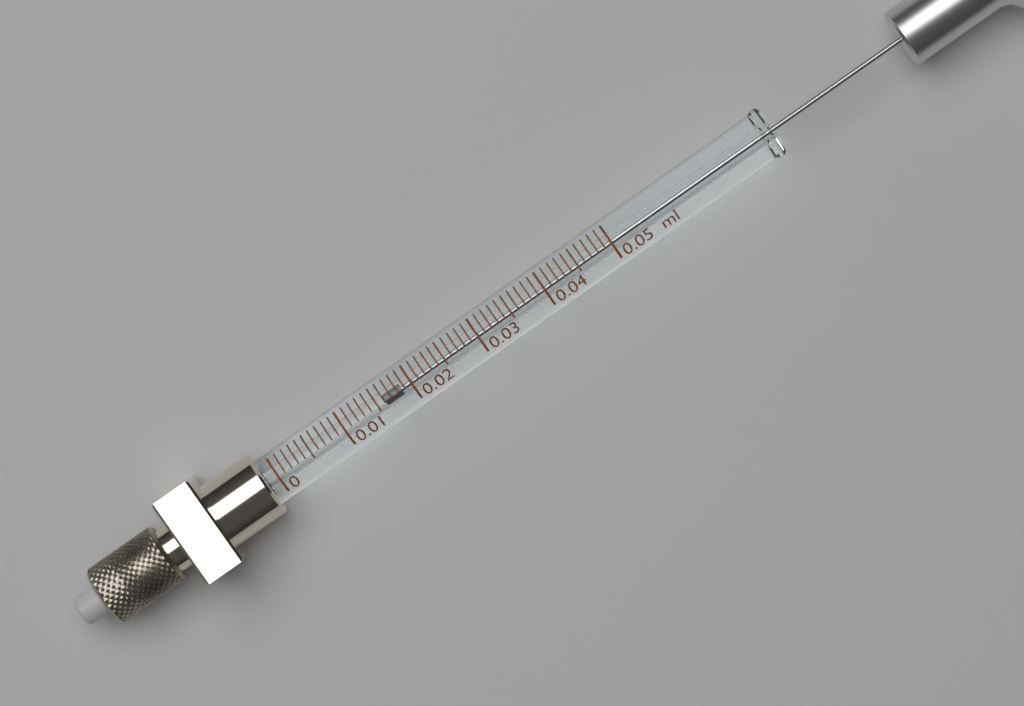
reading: 0.016 ml
